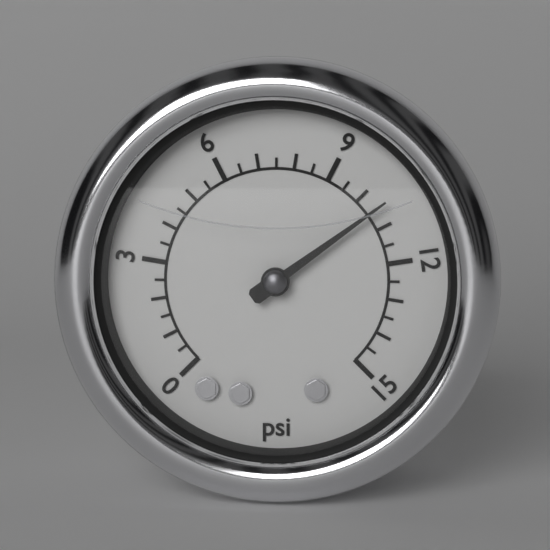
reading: 10.5 psi
